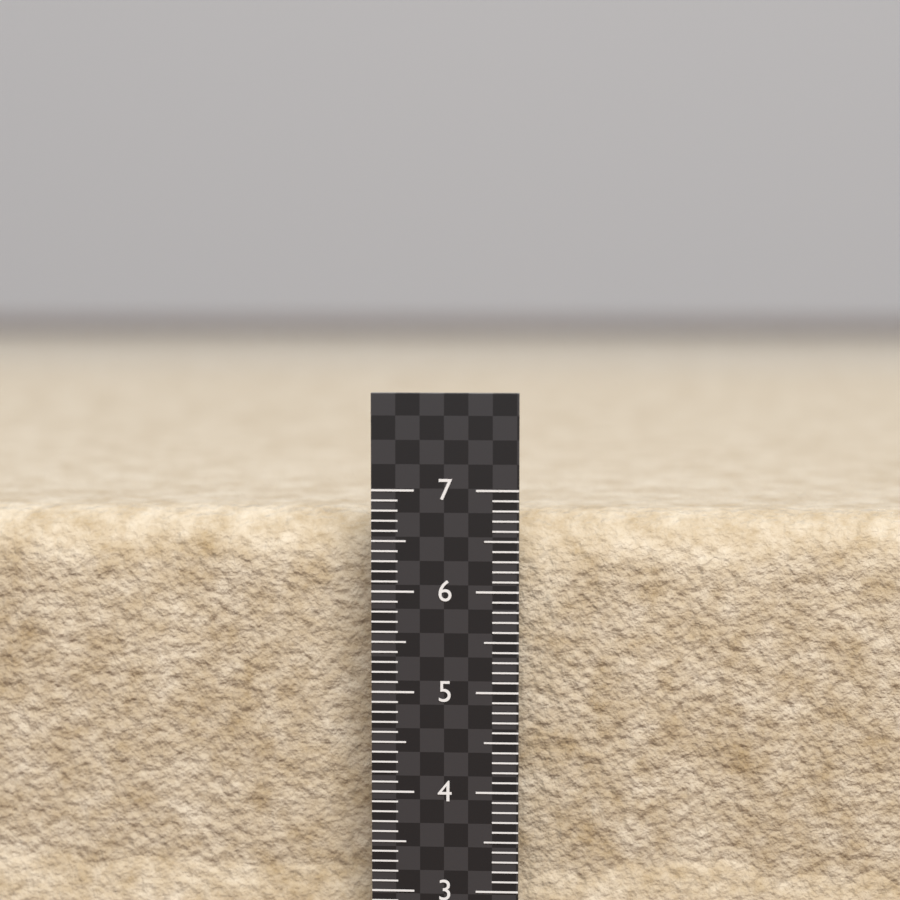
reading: 6.7 (no unit)
